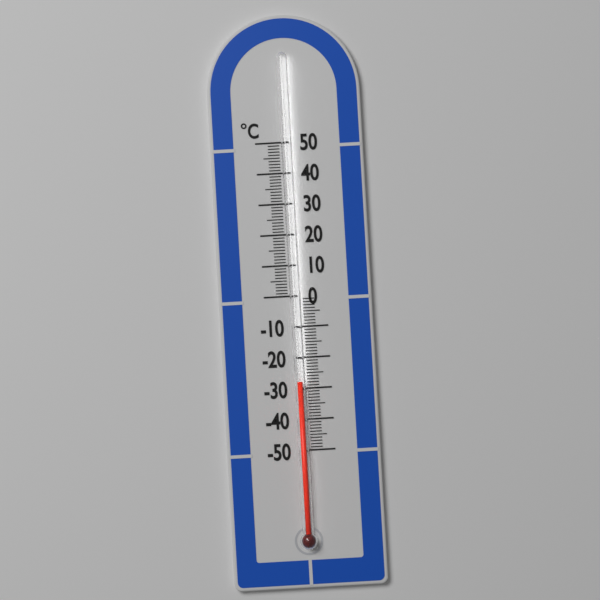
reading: -28 °C
